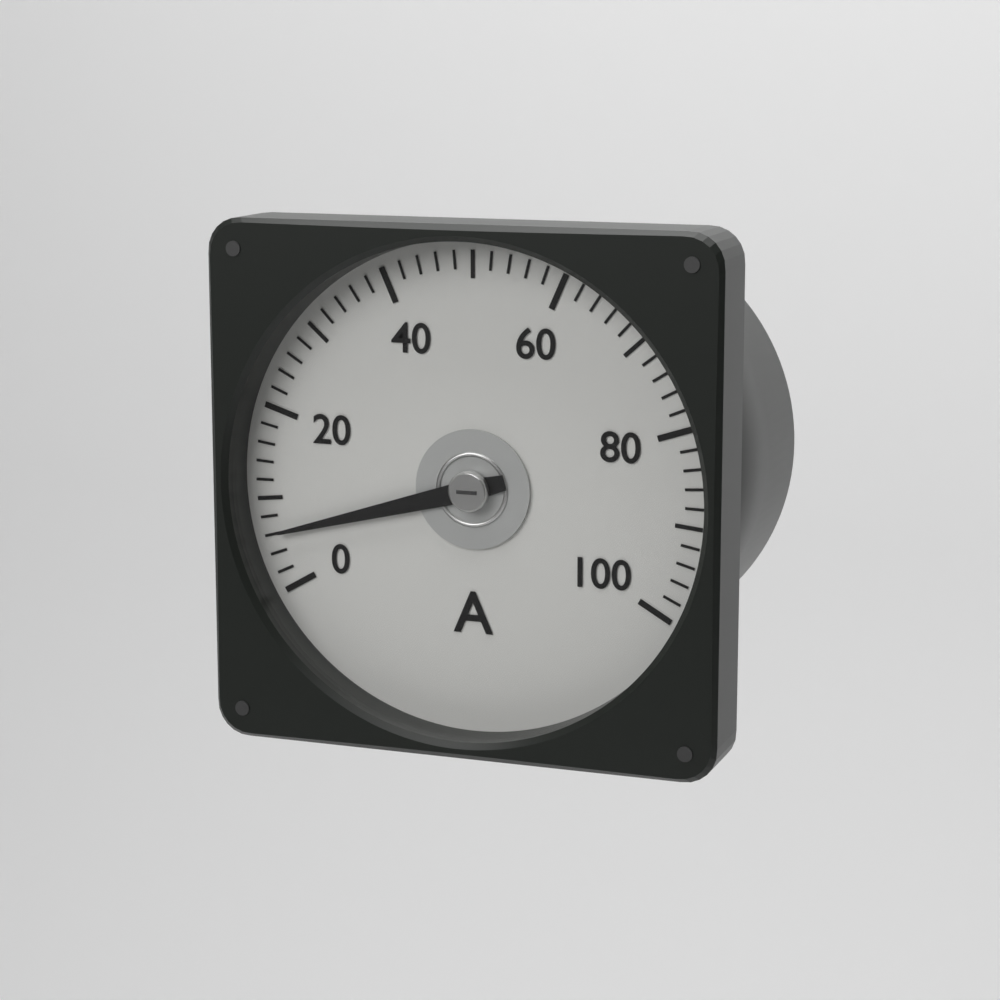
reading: 6 A
